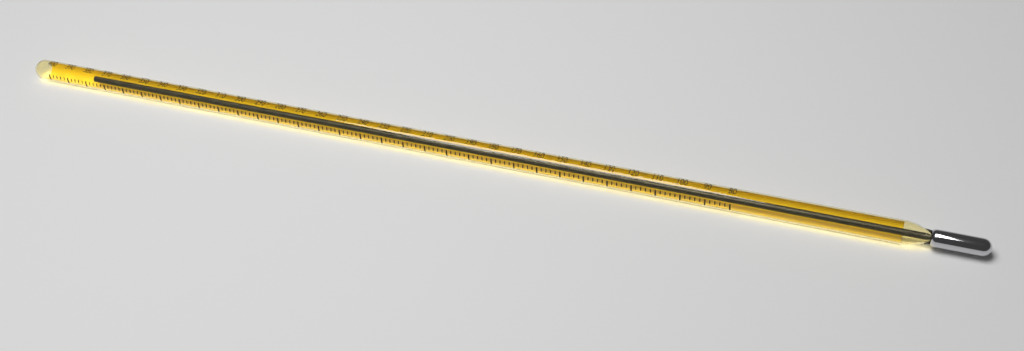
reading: 378 (no unit)
